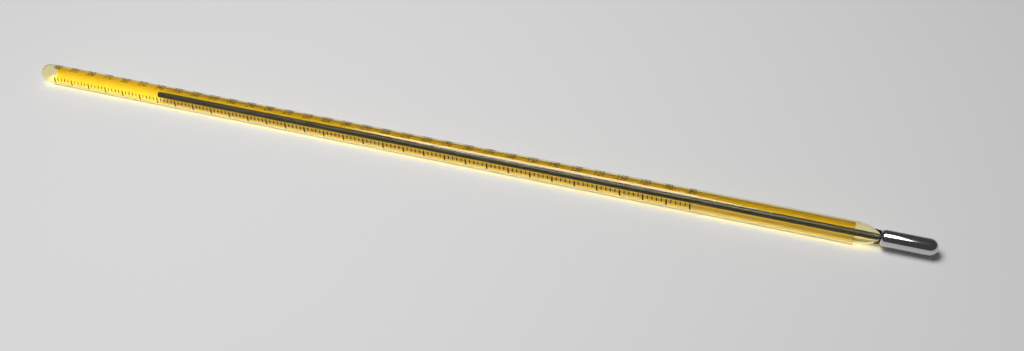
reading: 342 (no unit)
